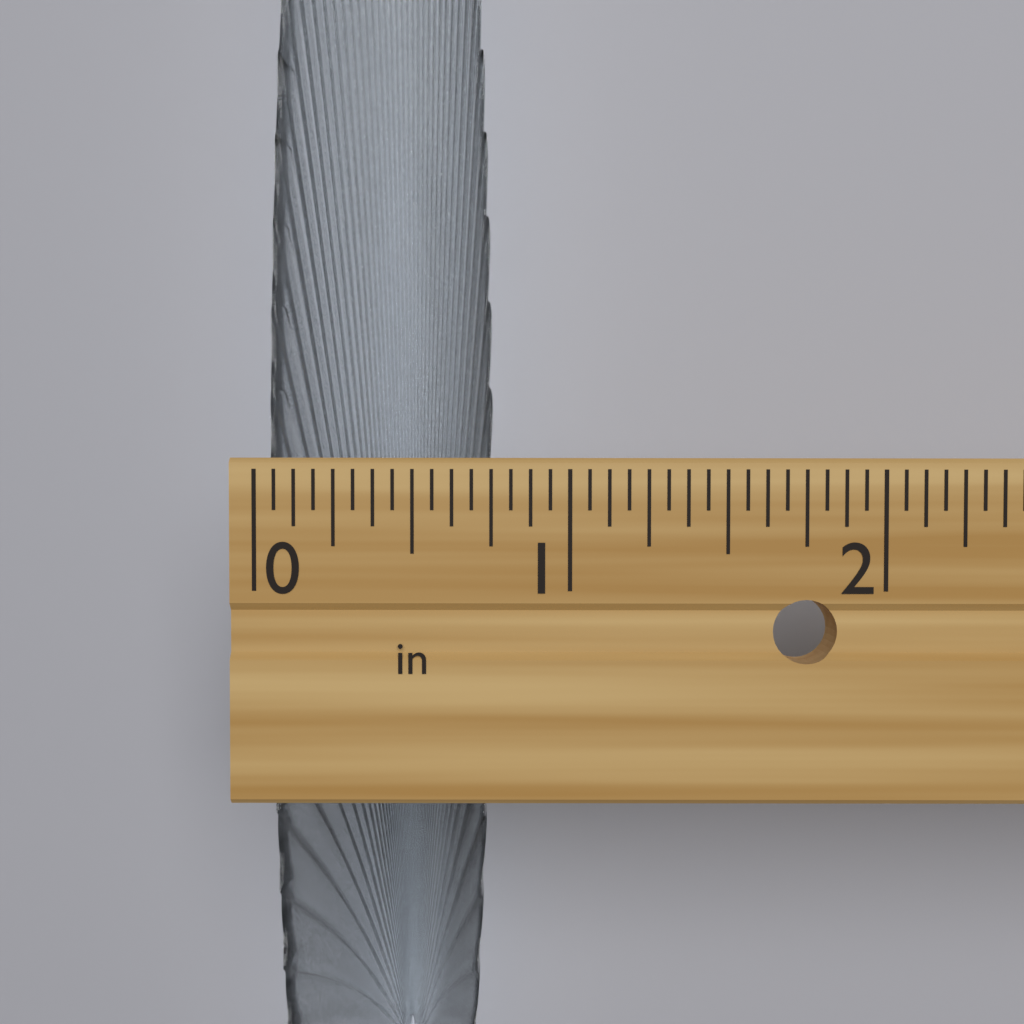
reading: 0.7500 in
